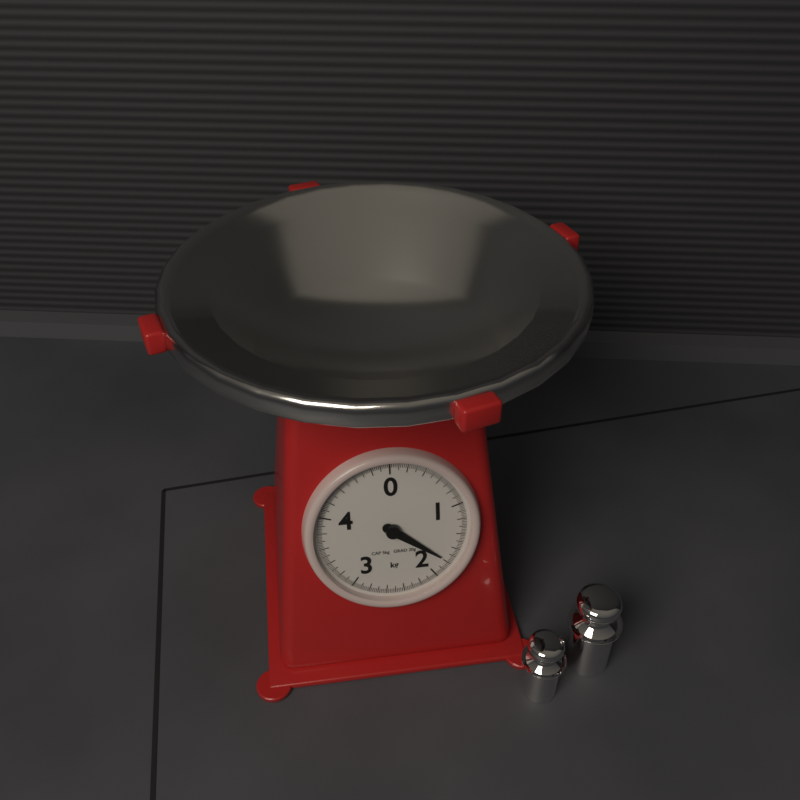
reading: 1.78 kg
